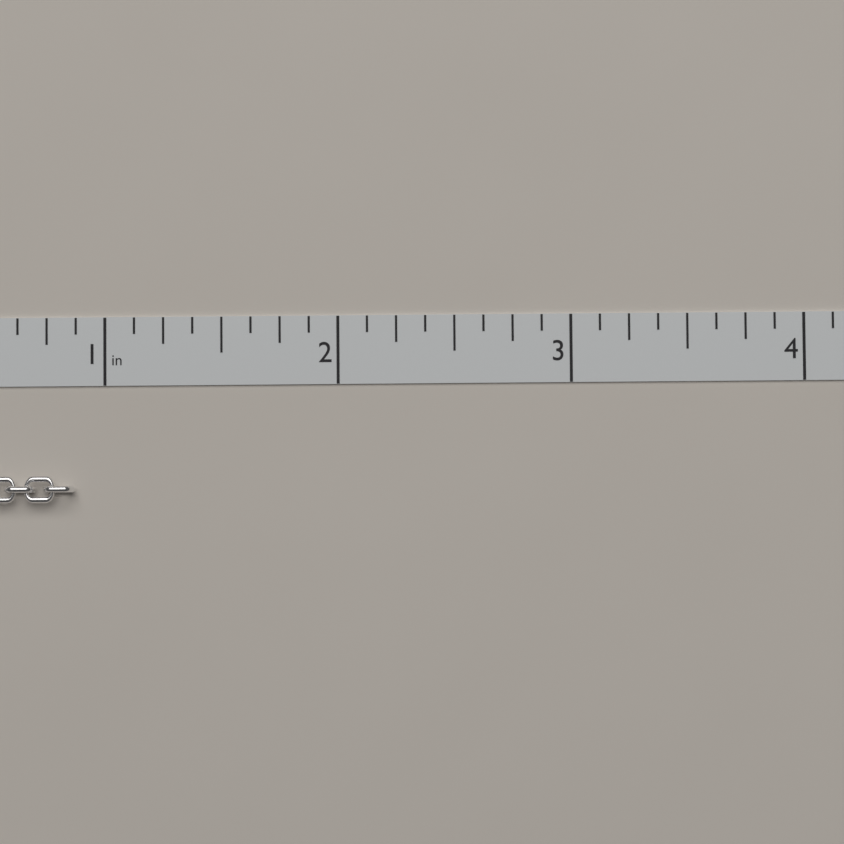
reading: 0.875 in
